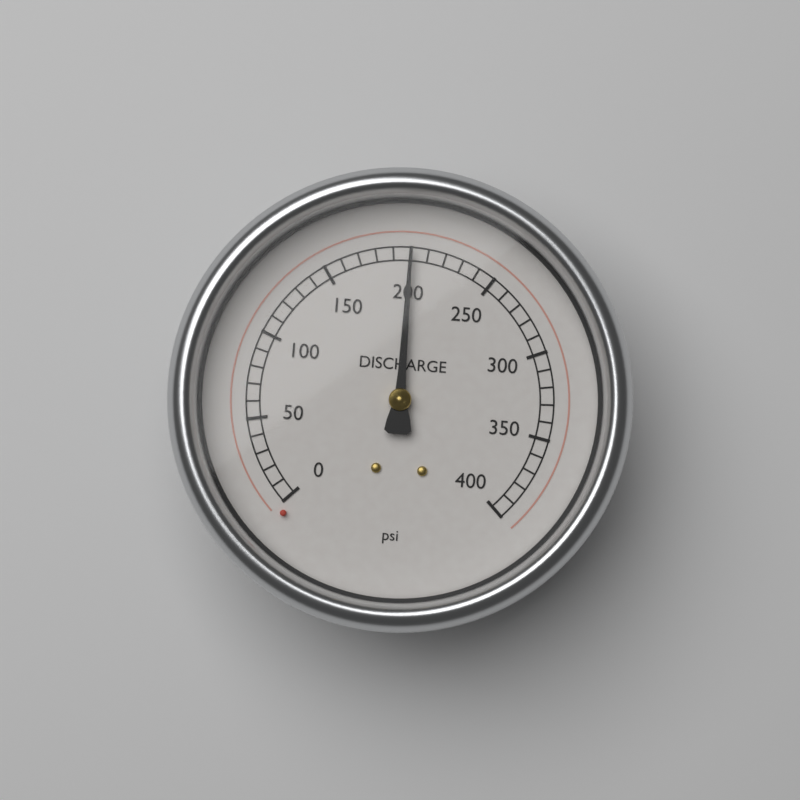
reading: 200 psi
